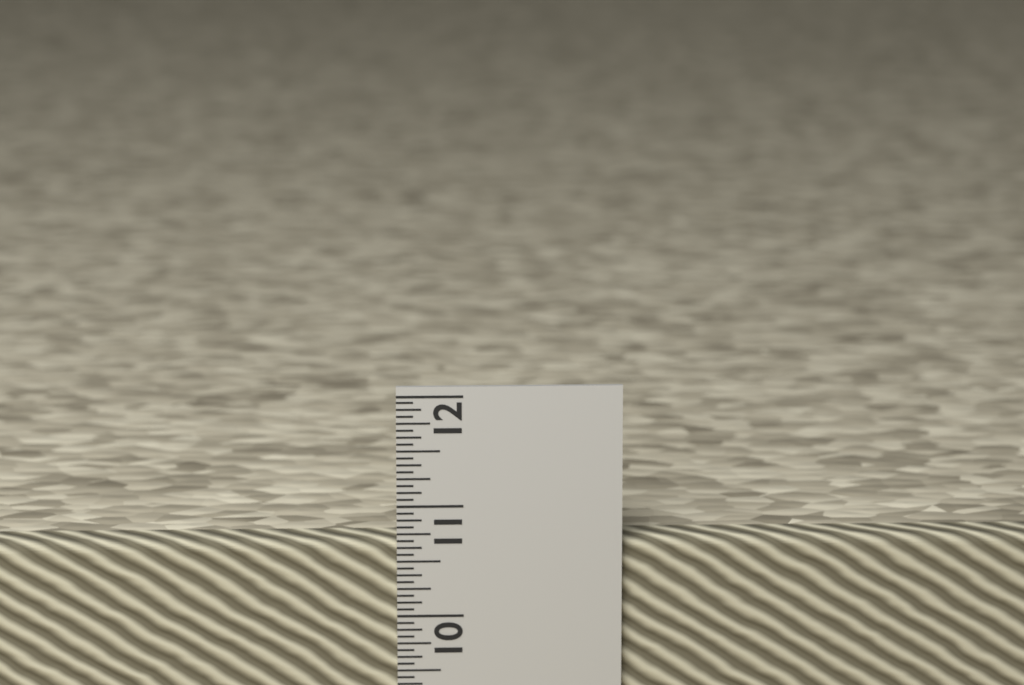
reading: 10.6875 in
